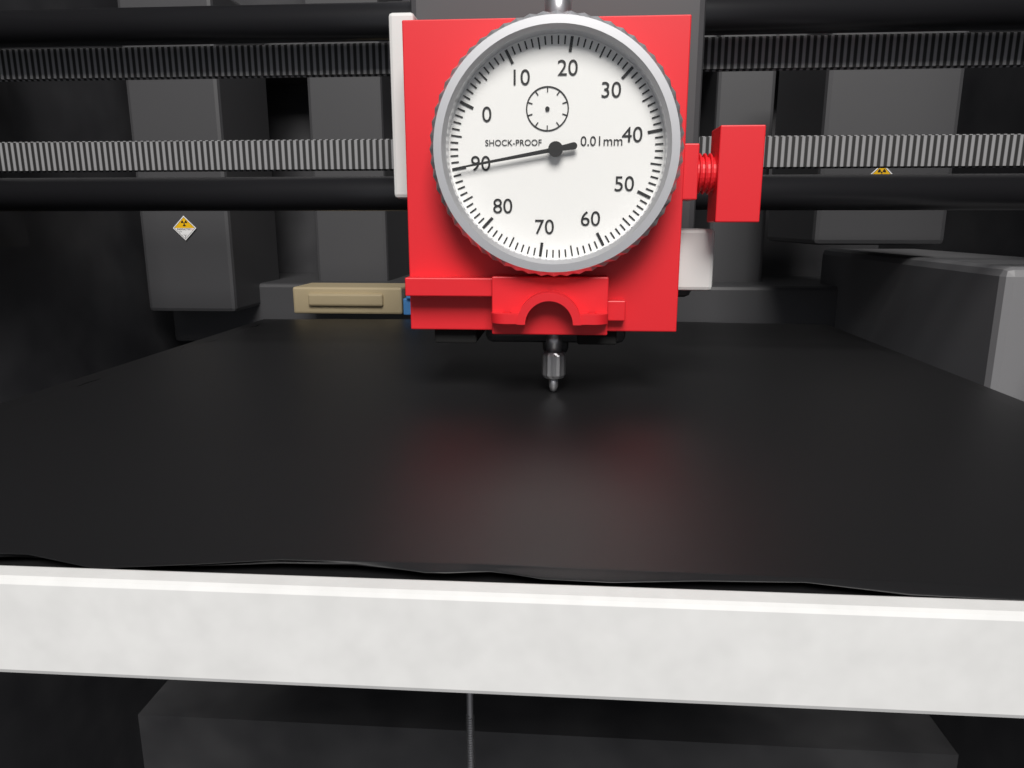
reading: 90 0.01mm
